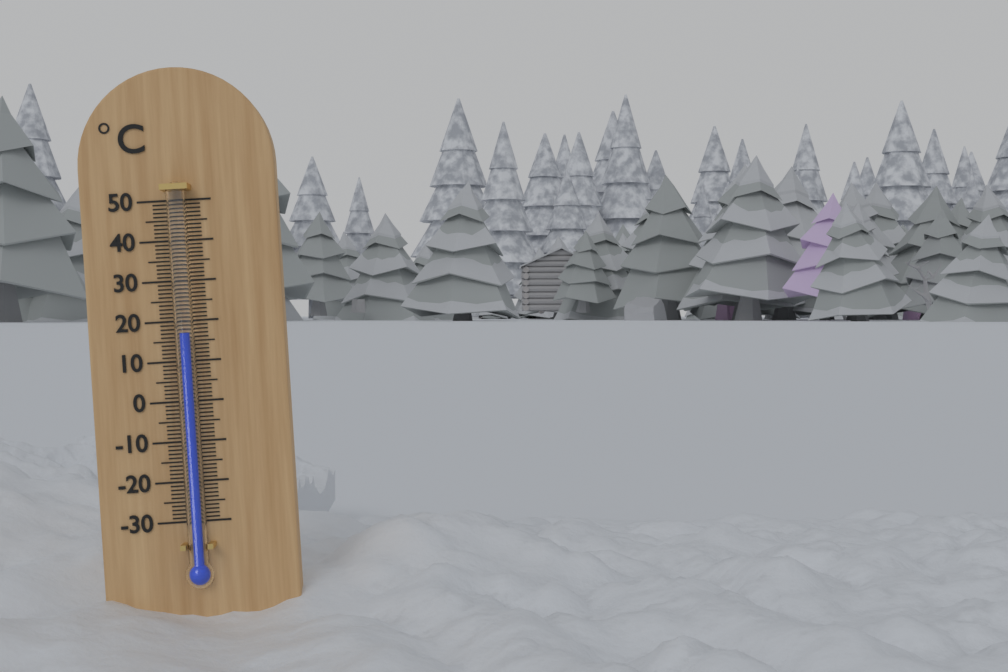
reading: 17 °C
